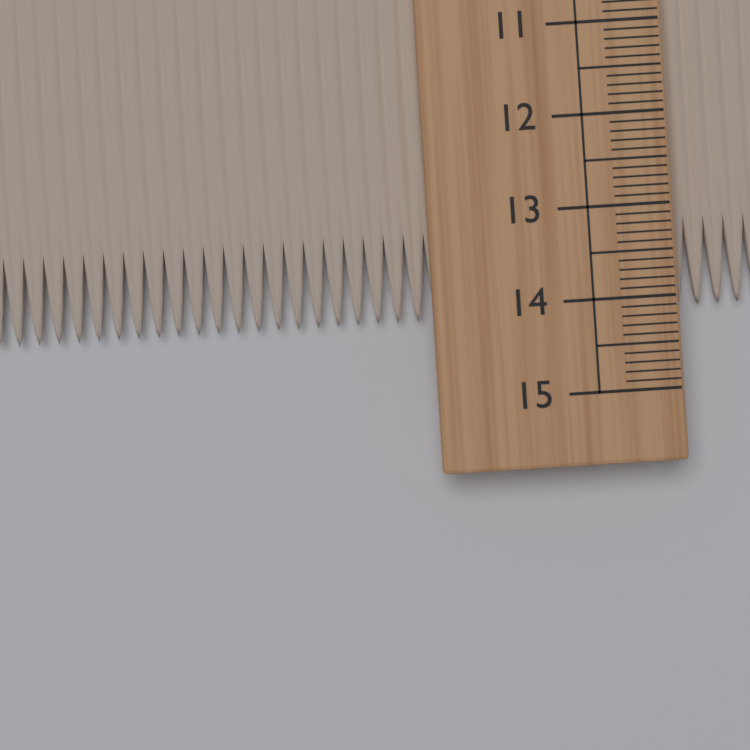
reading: 14.1 cm
